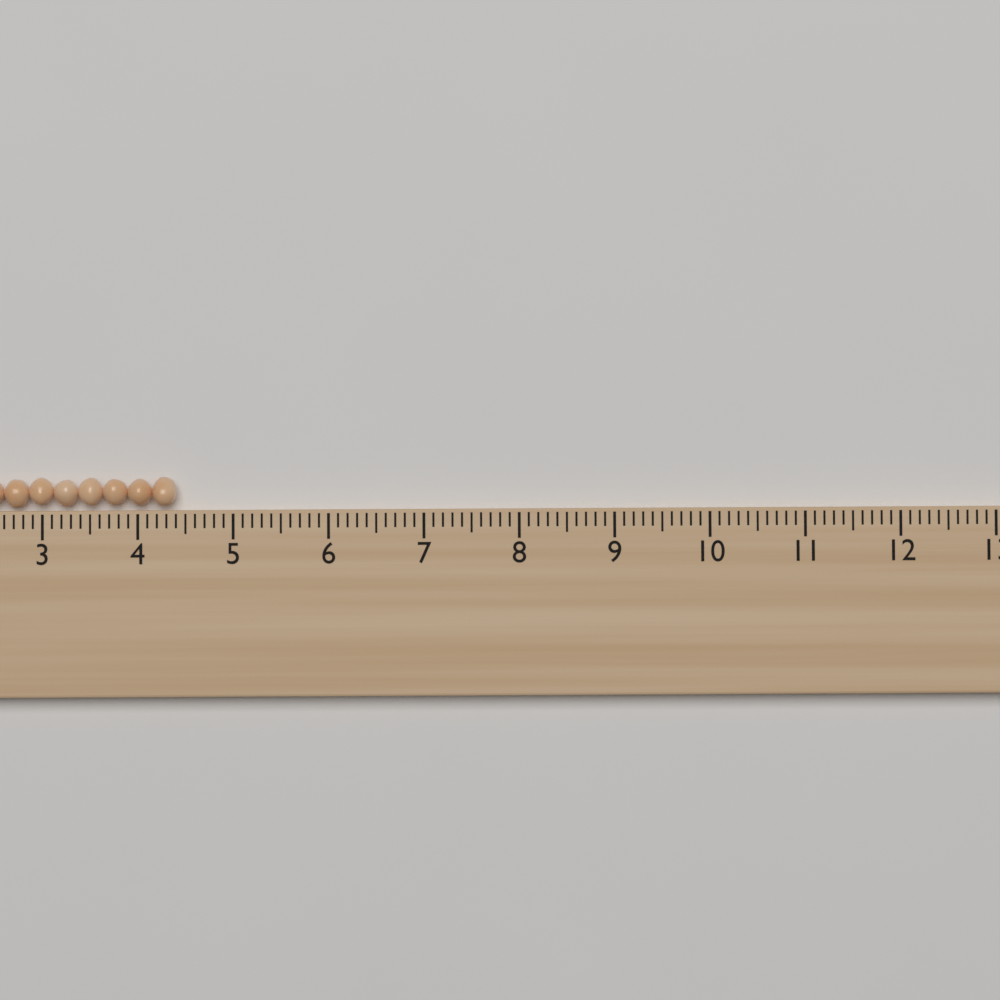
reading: 4.4 (no unit)
